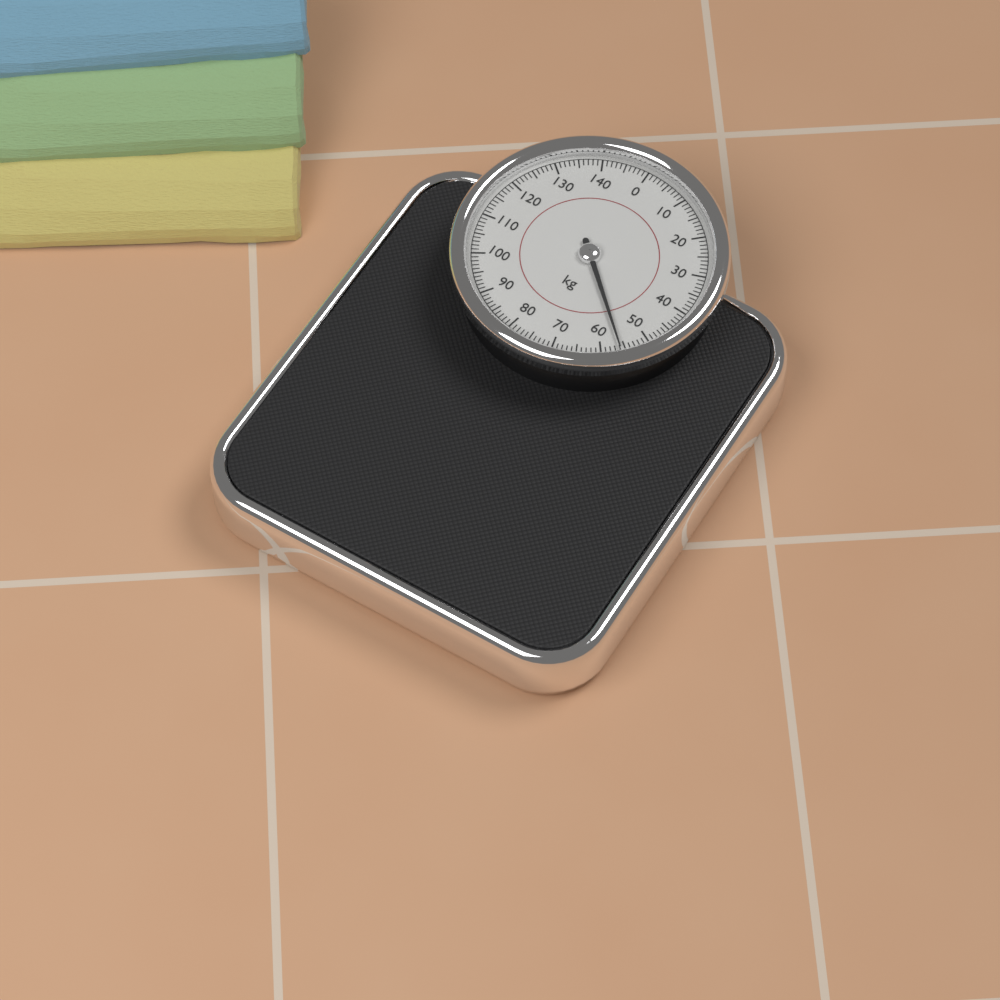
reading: 56 kg
